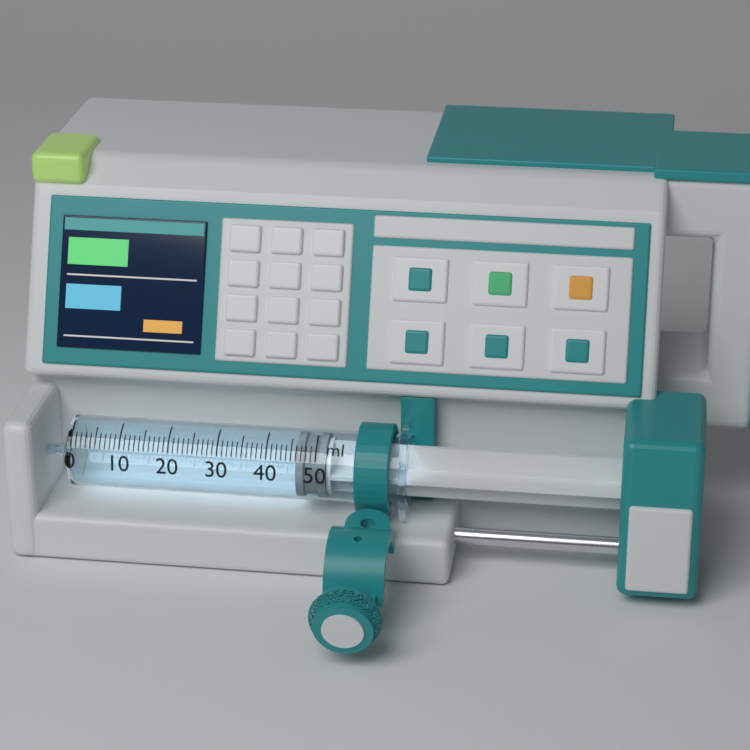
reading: 46 ml
